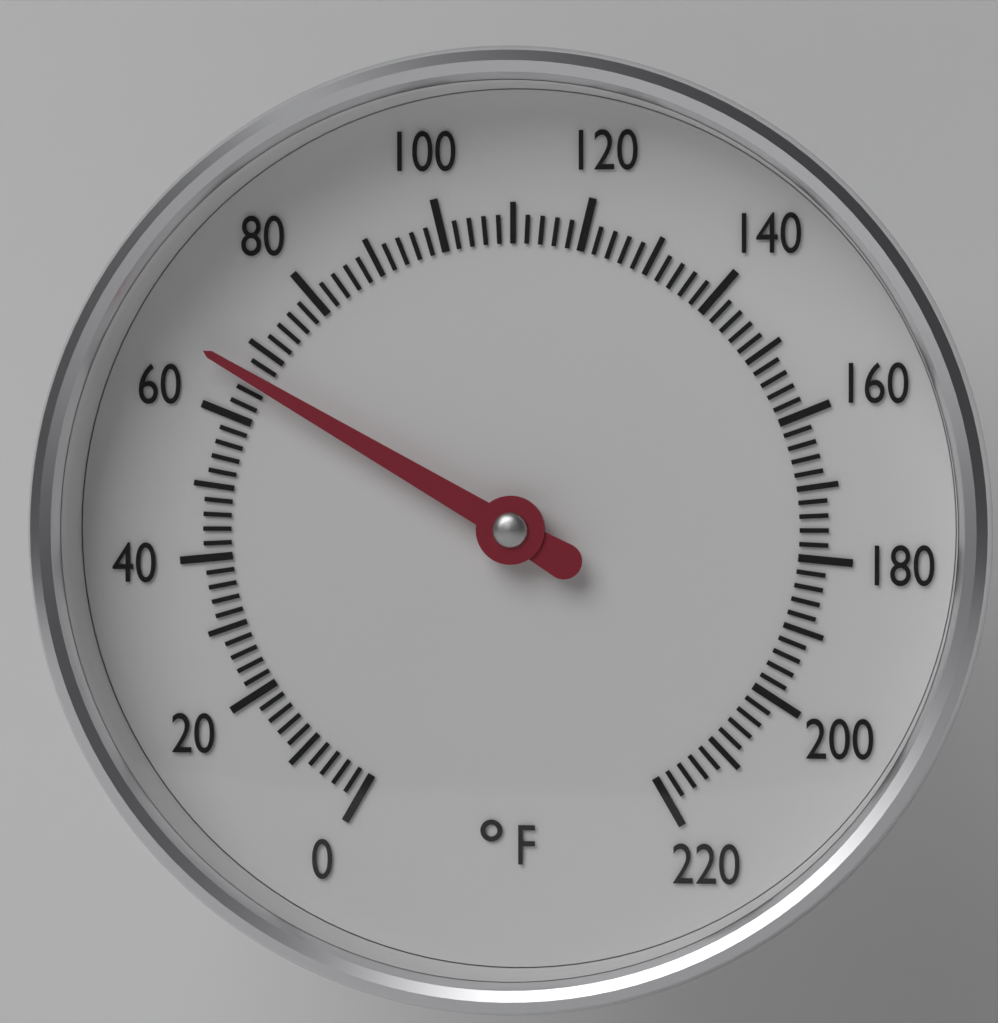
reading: 66 °F
